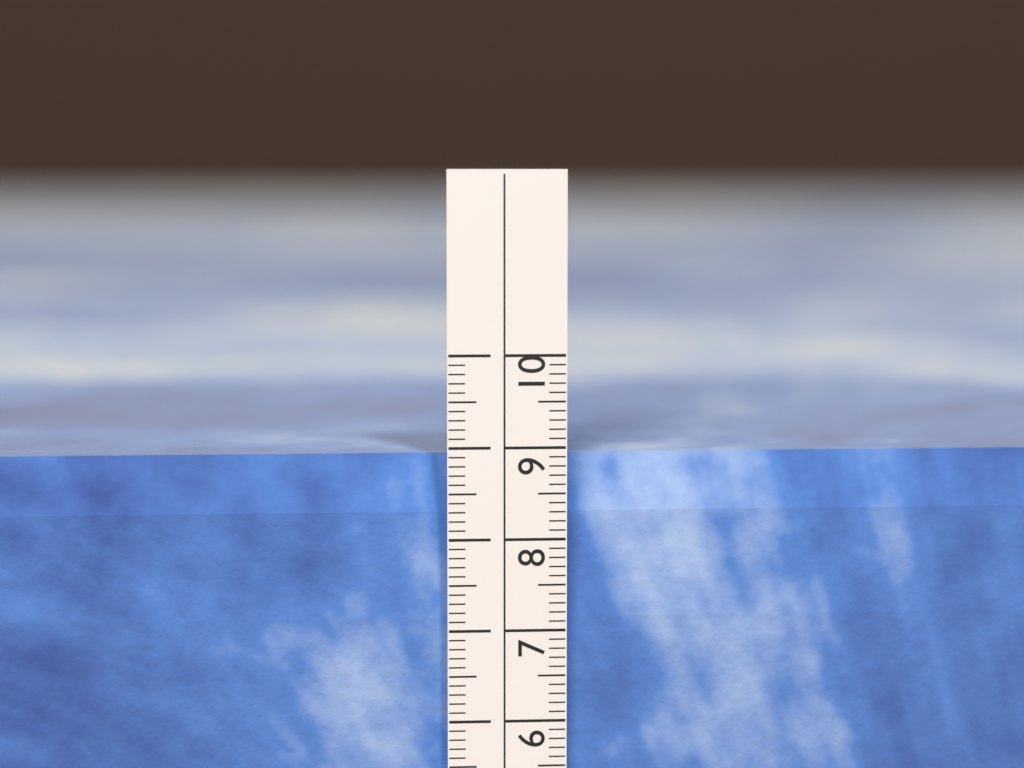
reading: 8.9 cm
